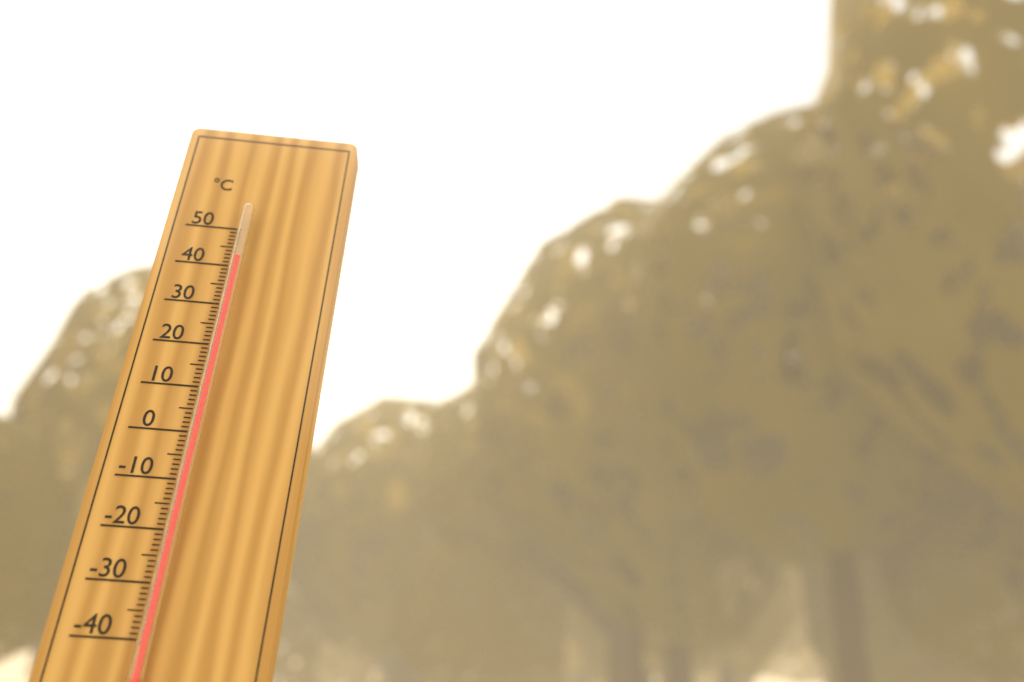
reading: 41 °C
